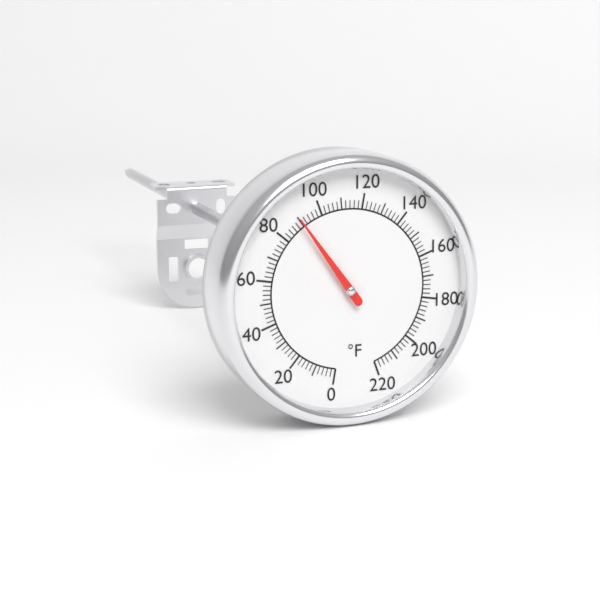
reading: 90 °F
